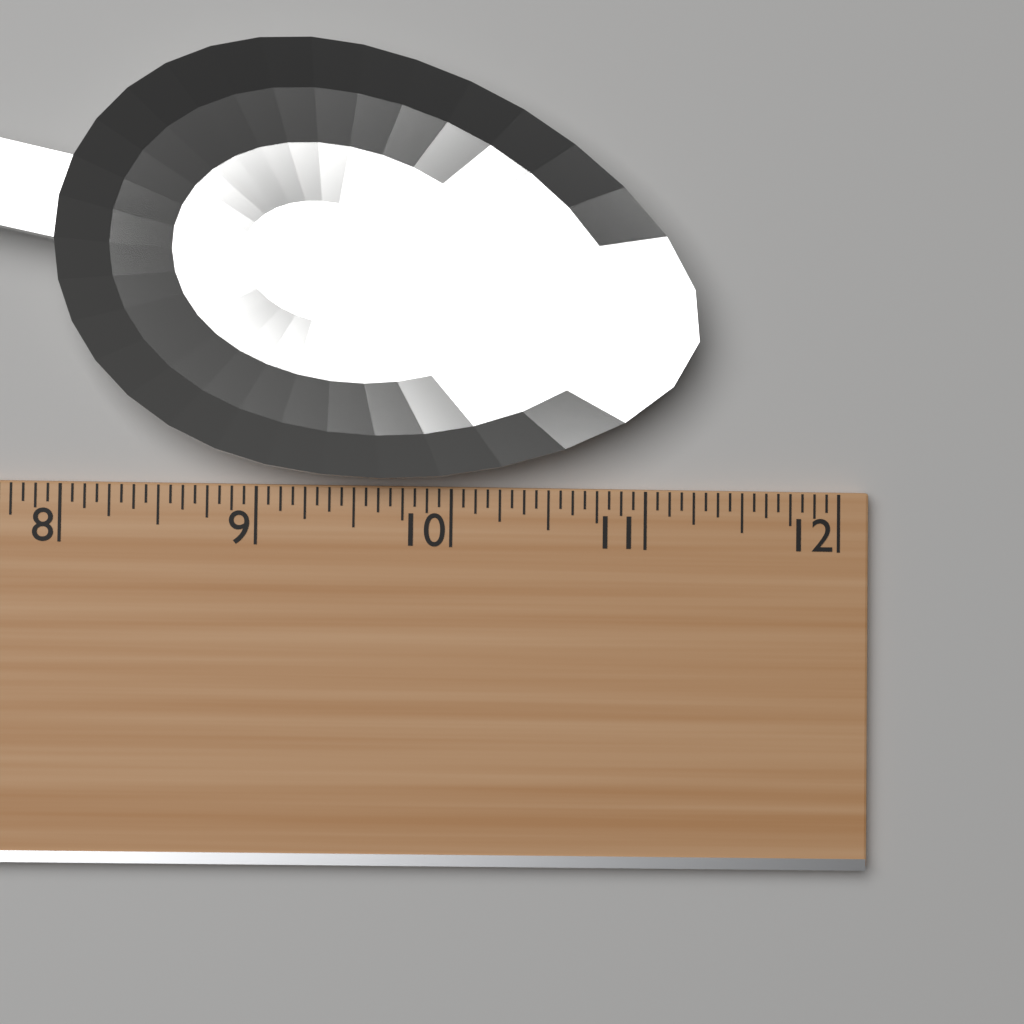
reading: 11.2500 (no unit)
